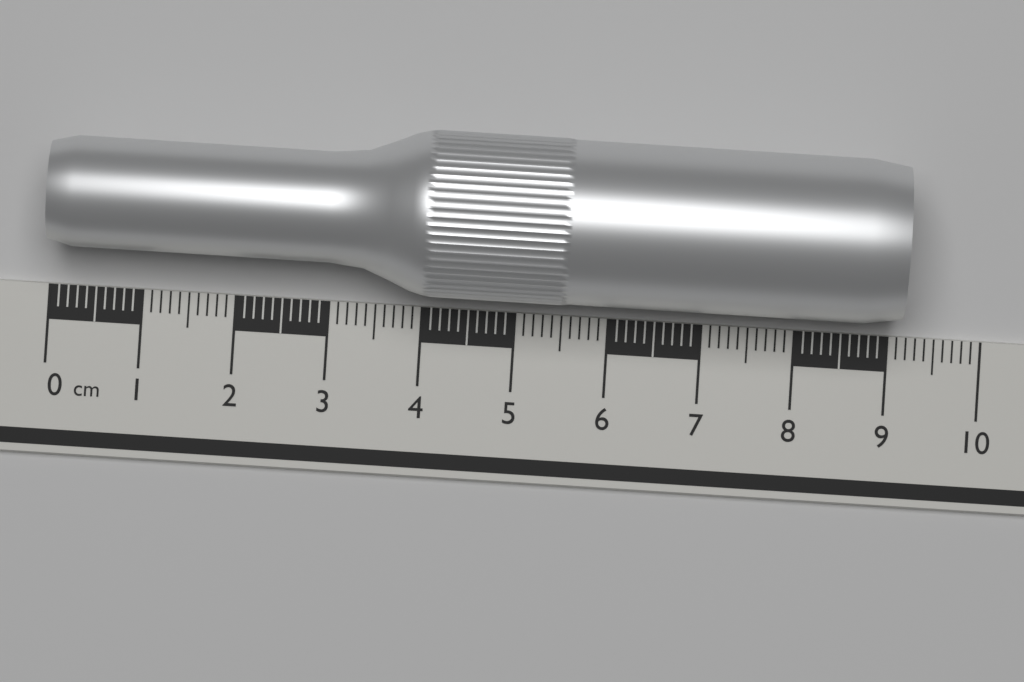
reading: 9.1 cm
